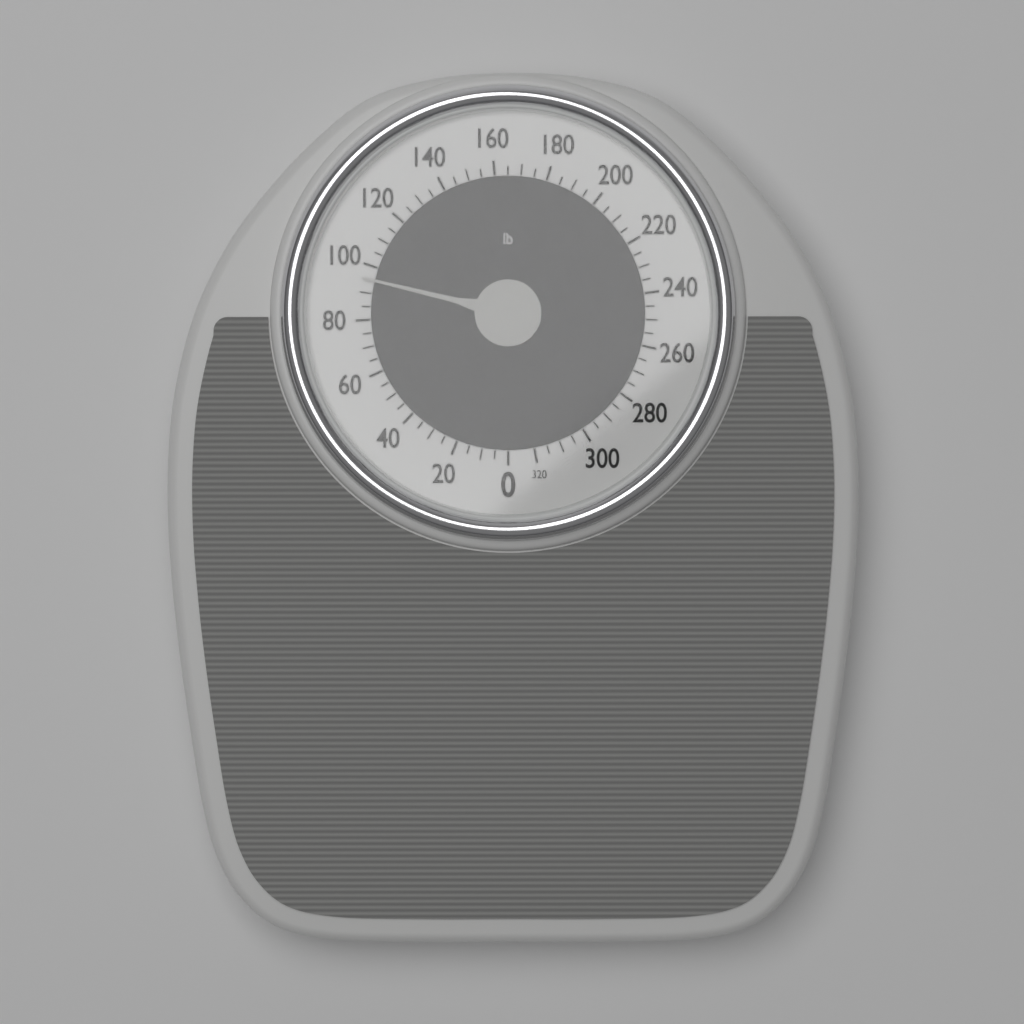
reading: 95 lb
